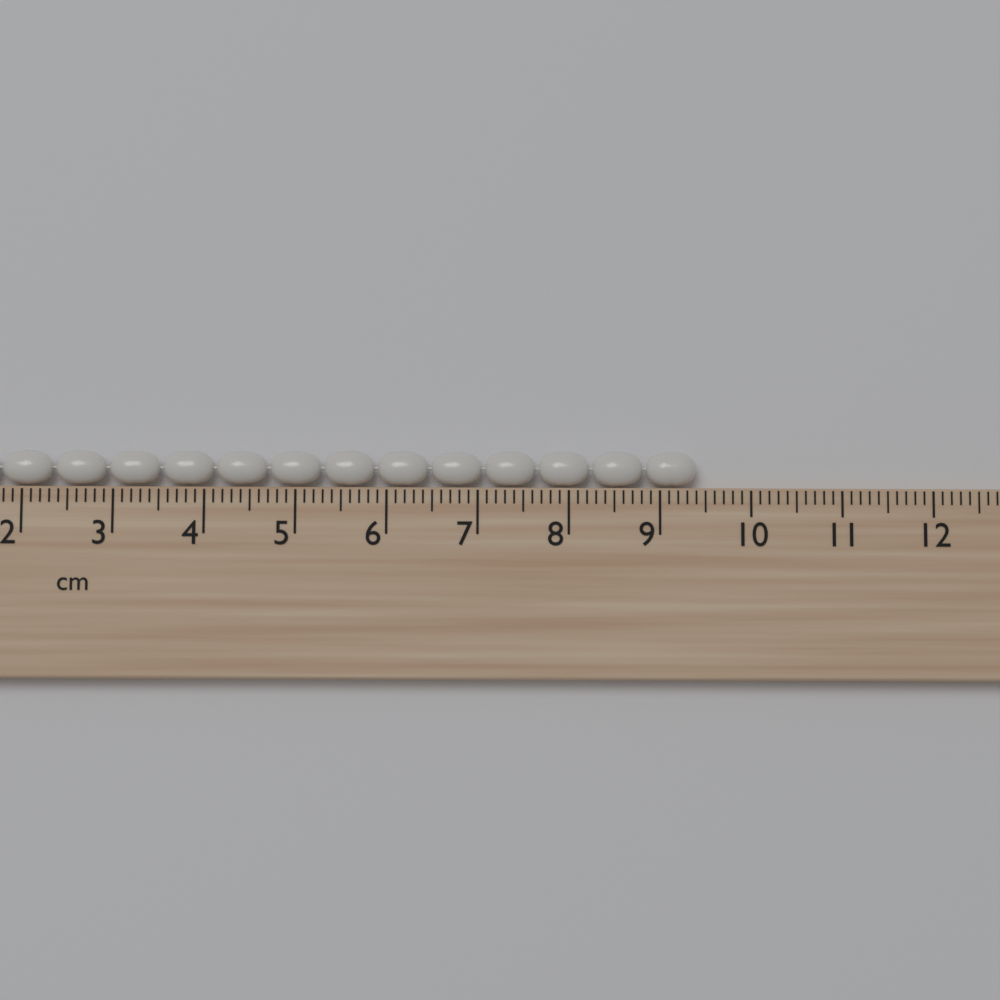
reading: 9.4 cm
